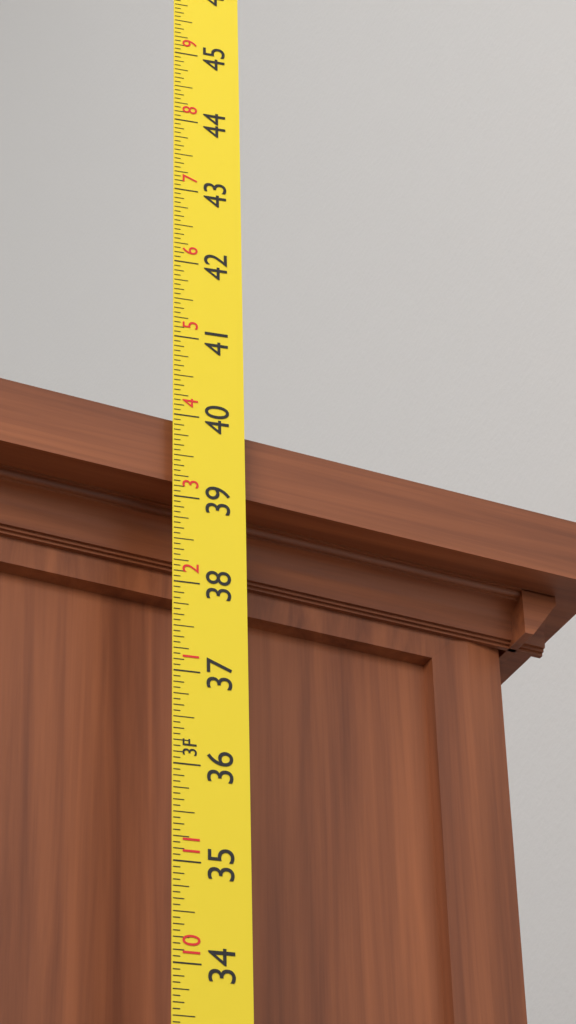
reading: 40.0000 in
